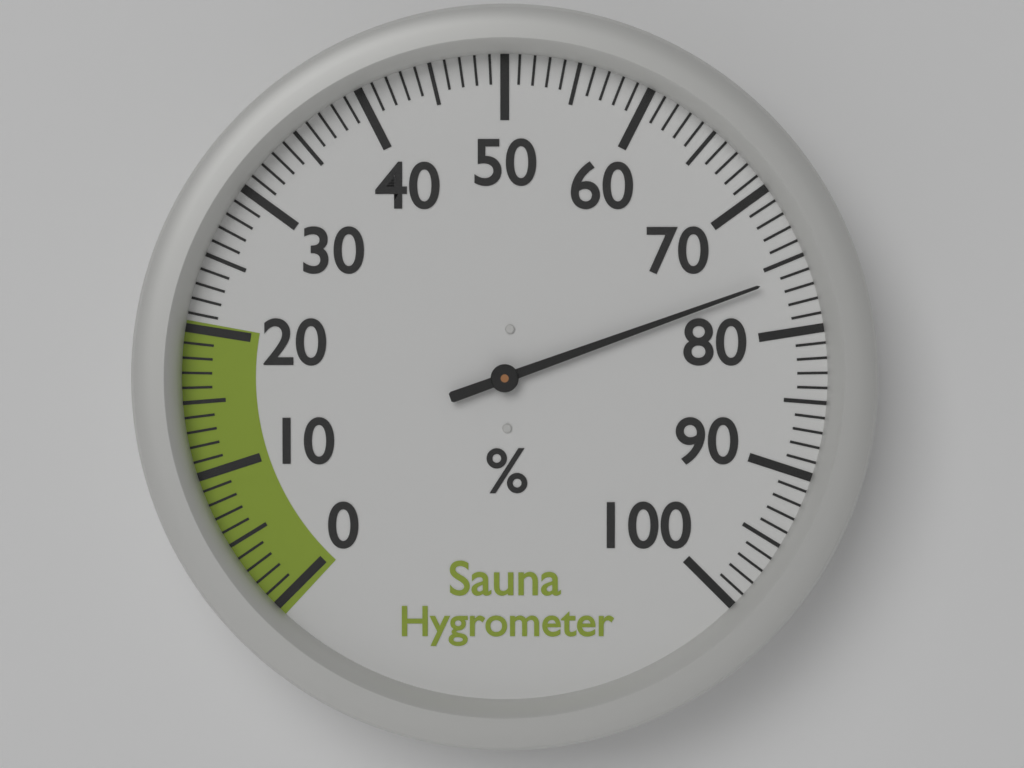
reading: 76 %
